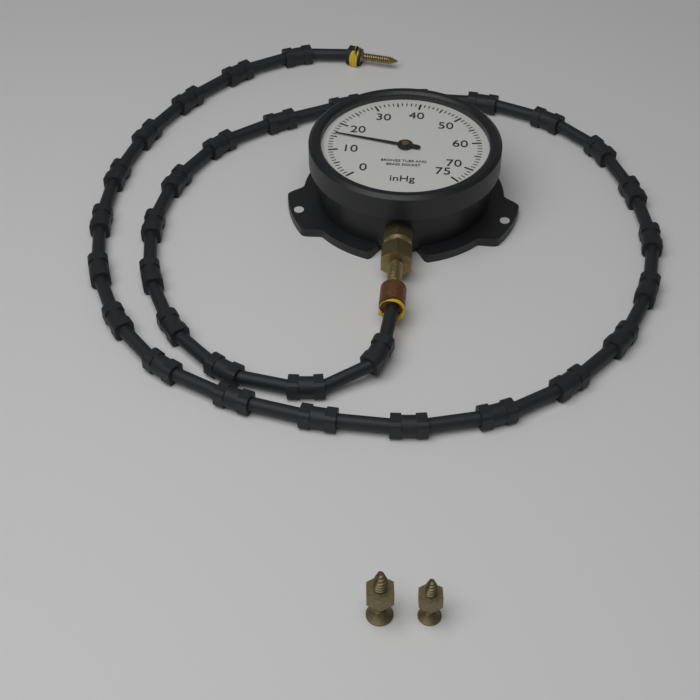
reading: 16 inHg
